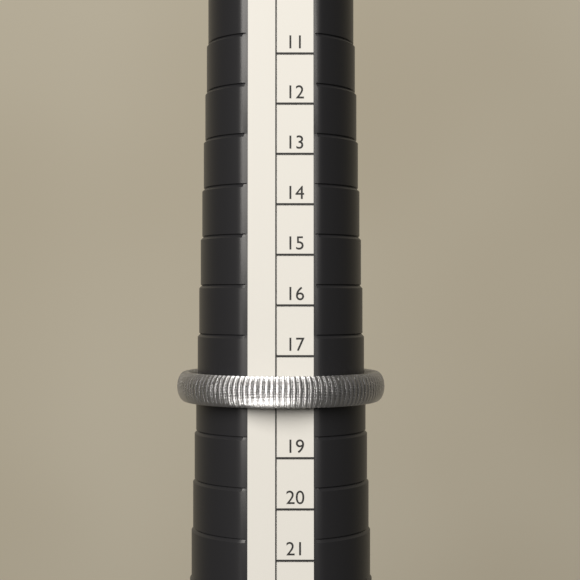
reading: 18 (no unit)
